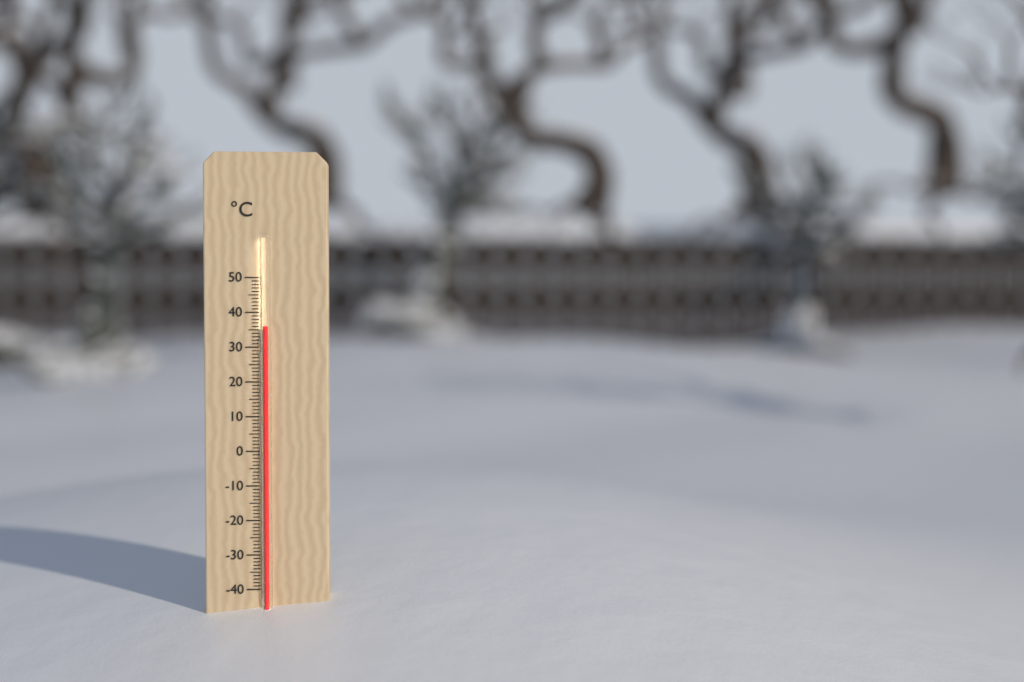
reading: 36 °C
